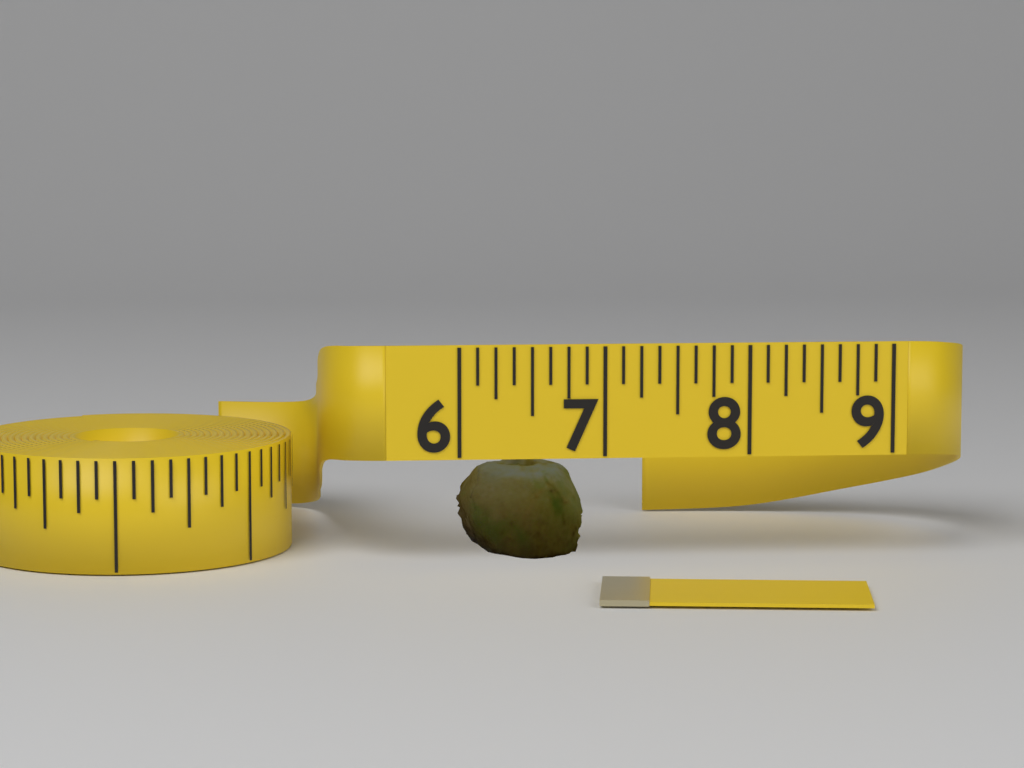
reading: 6.875 (no unit)
